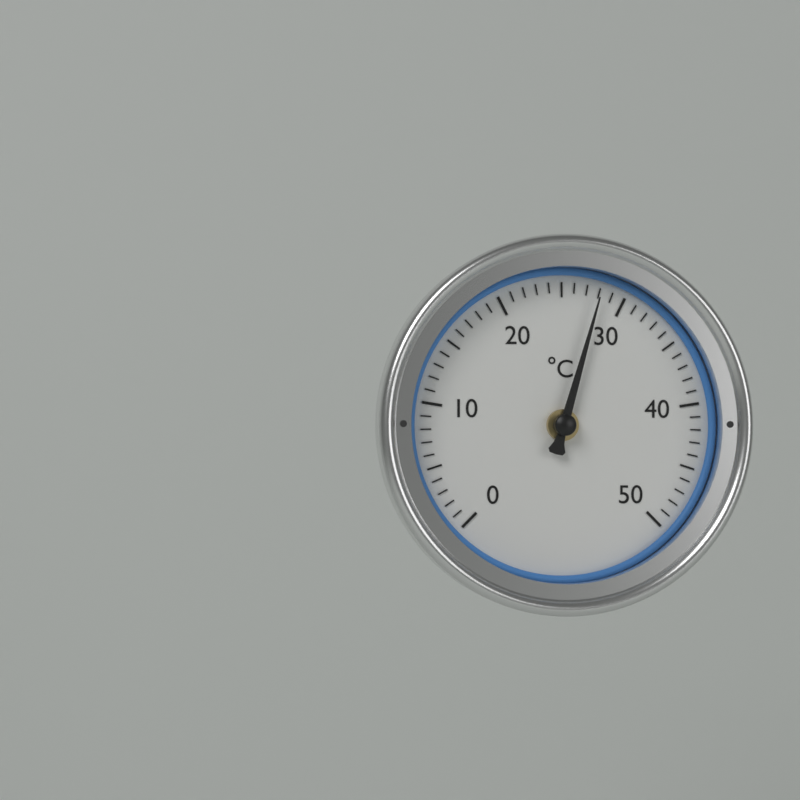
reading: 28 °C
